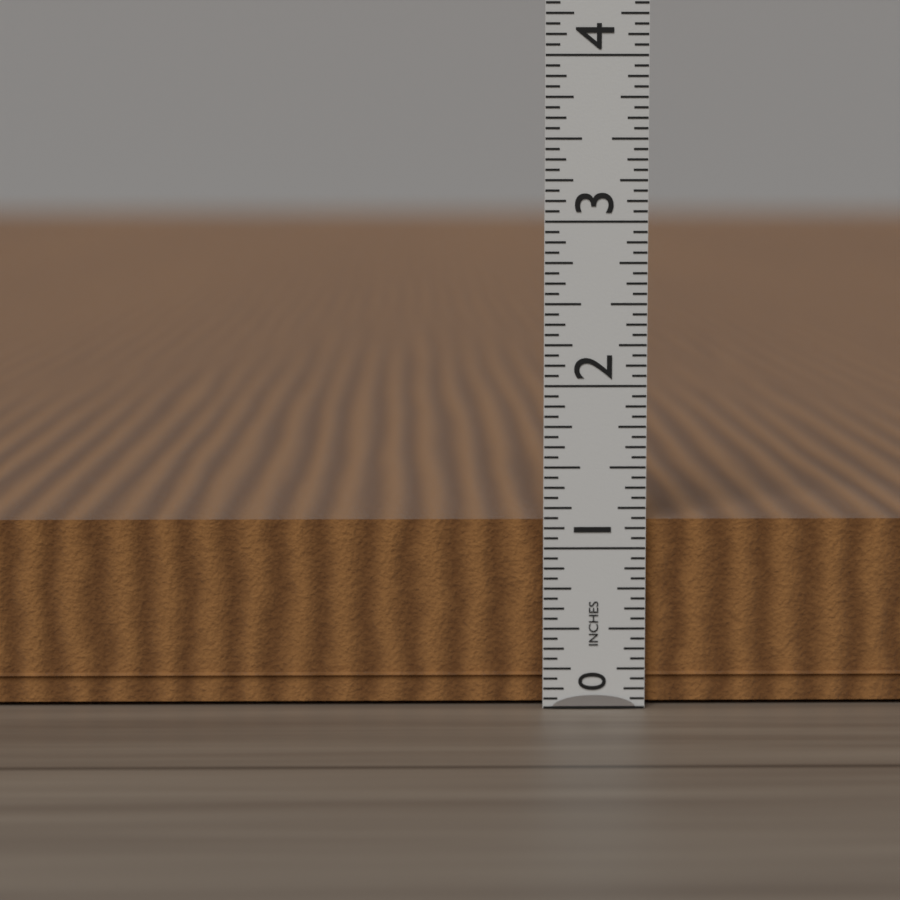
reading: 1.1875 in
